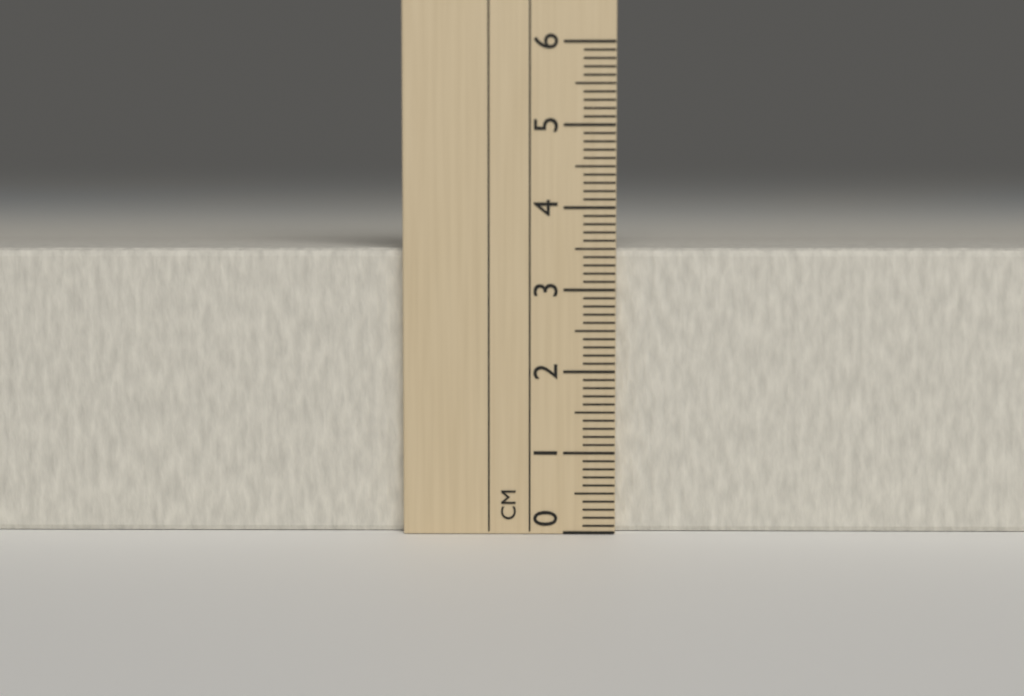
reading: 3.5 cm
